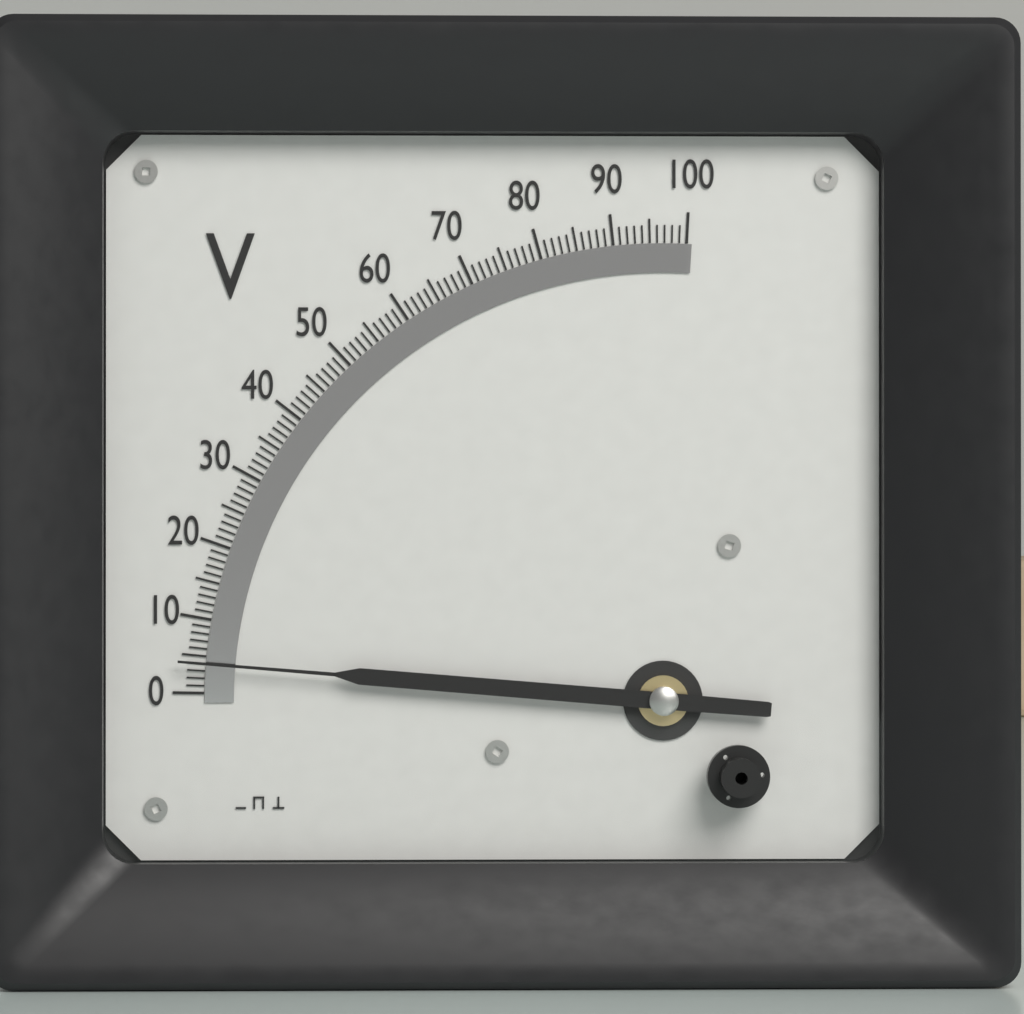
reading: 4 V
